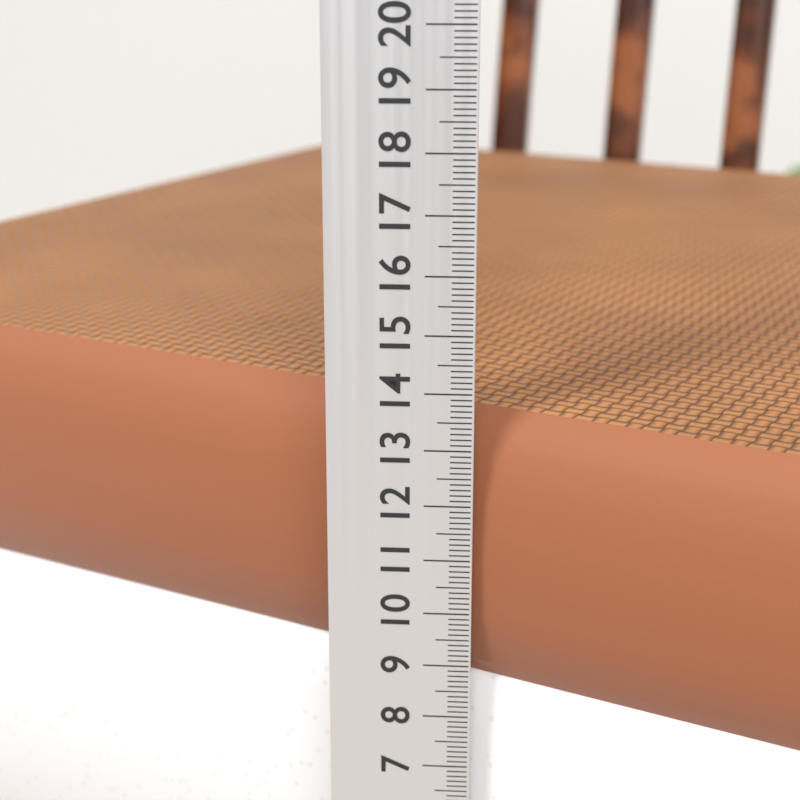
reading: 13.5 cm
